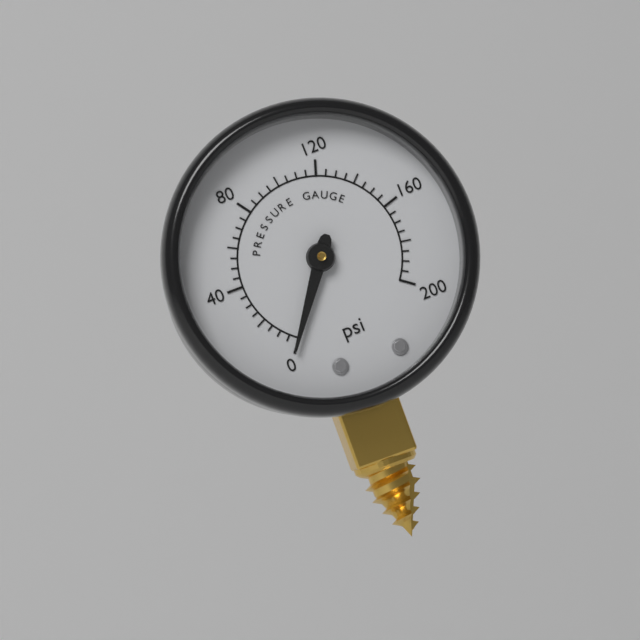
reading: 0 psi
